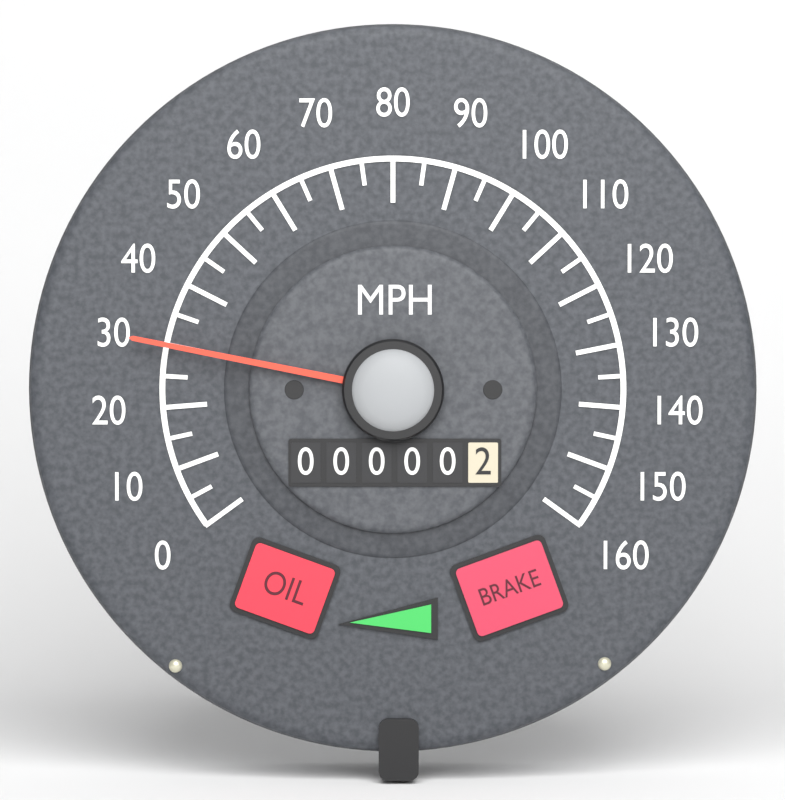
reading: 30 MPH
